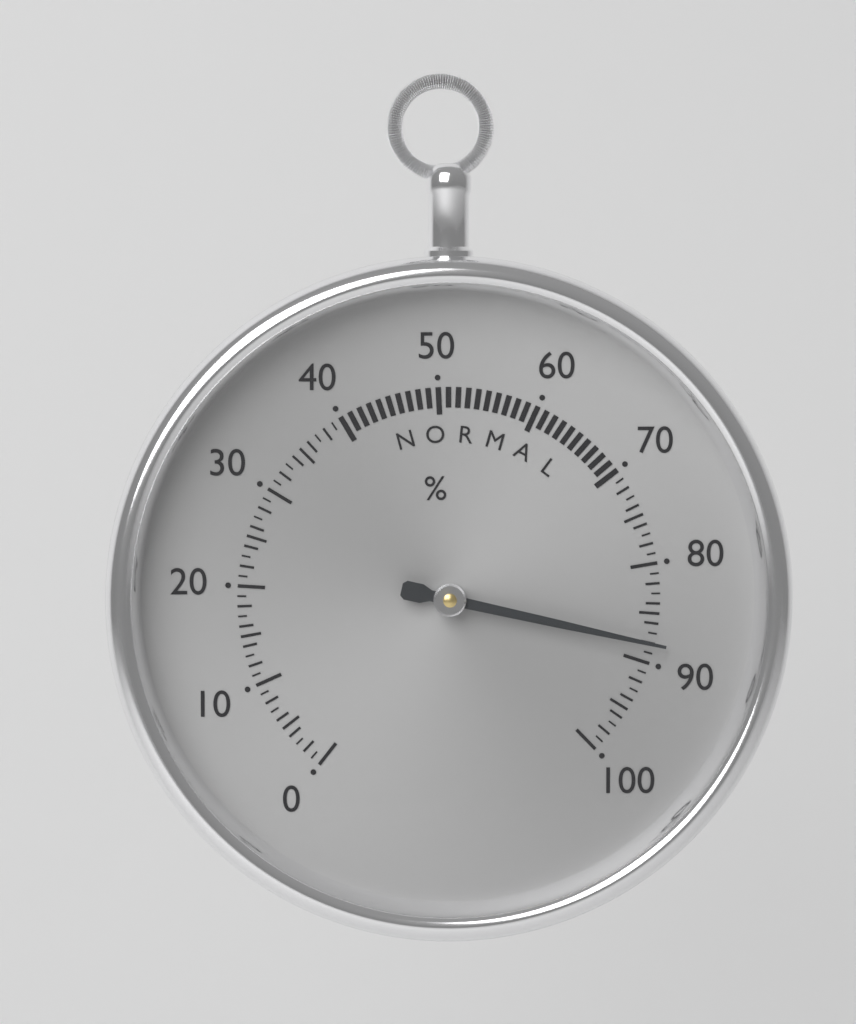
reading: 88 %
